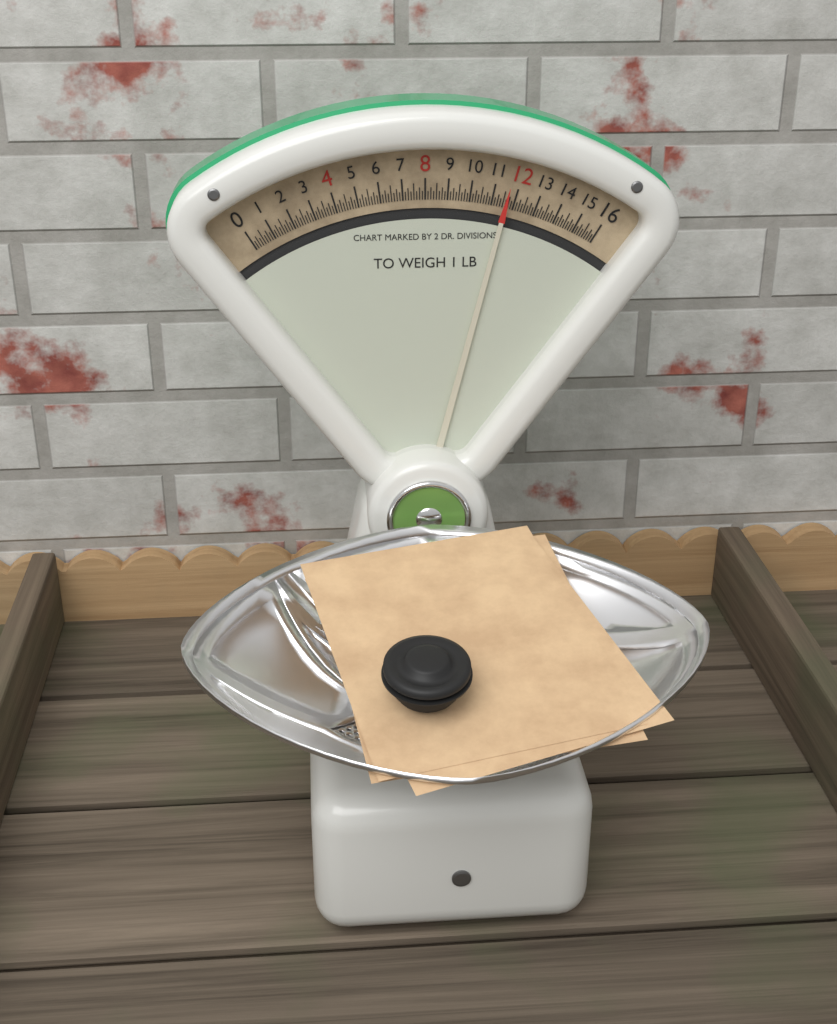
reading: 11.625 oz
